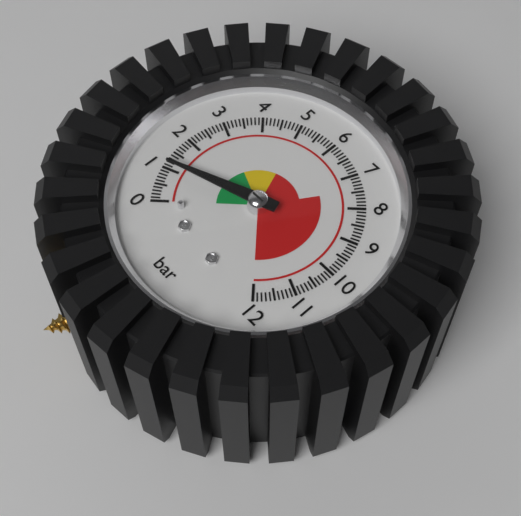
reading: 1.1 bar
